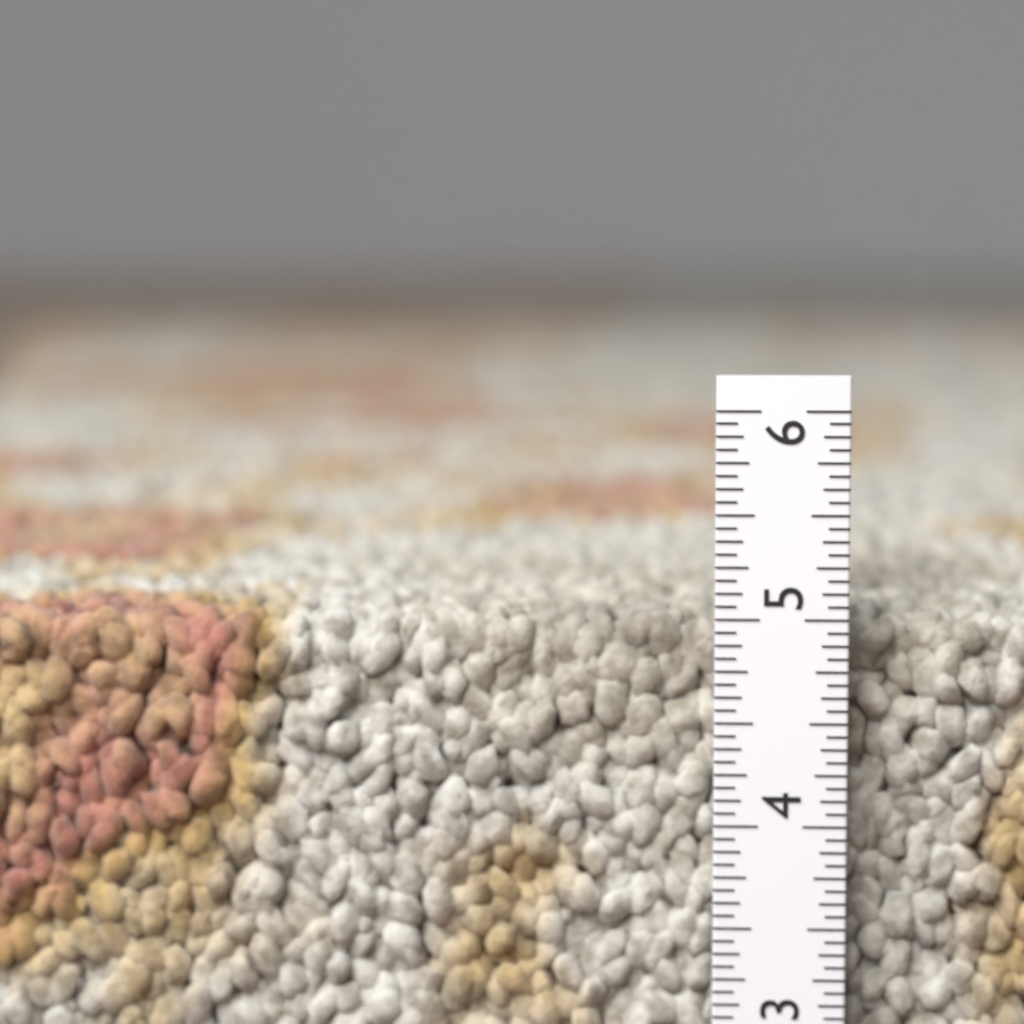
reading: 5.0000 in
